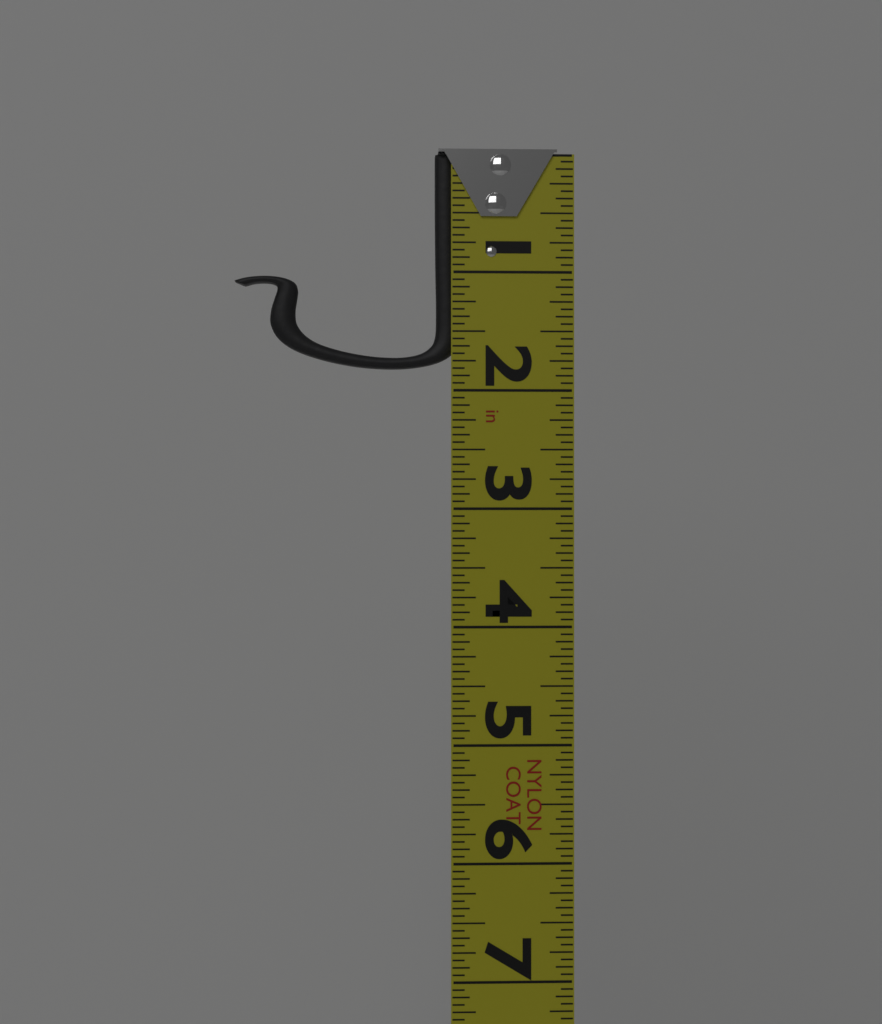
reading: 1.8125 in
